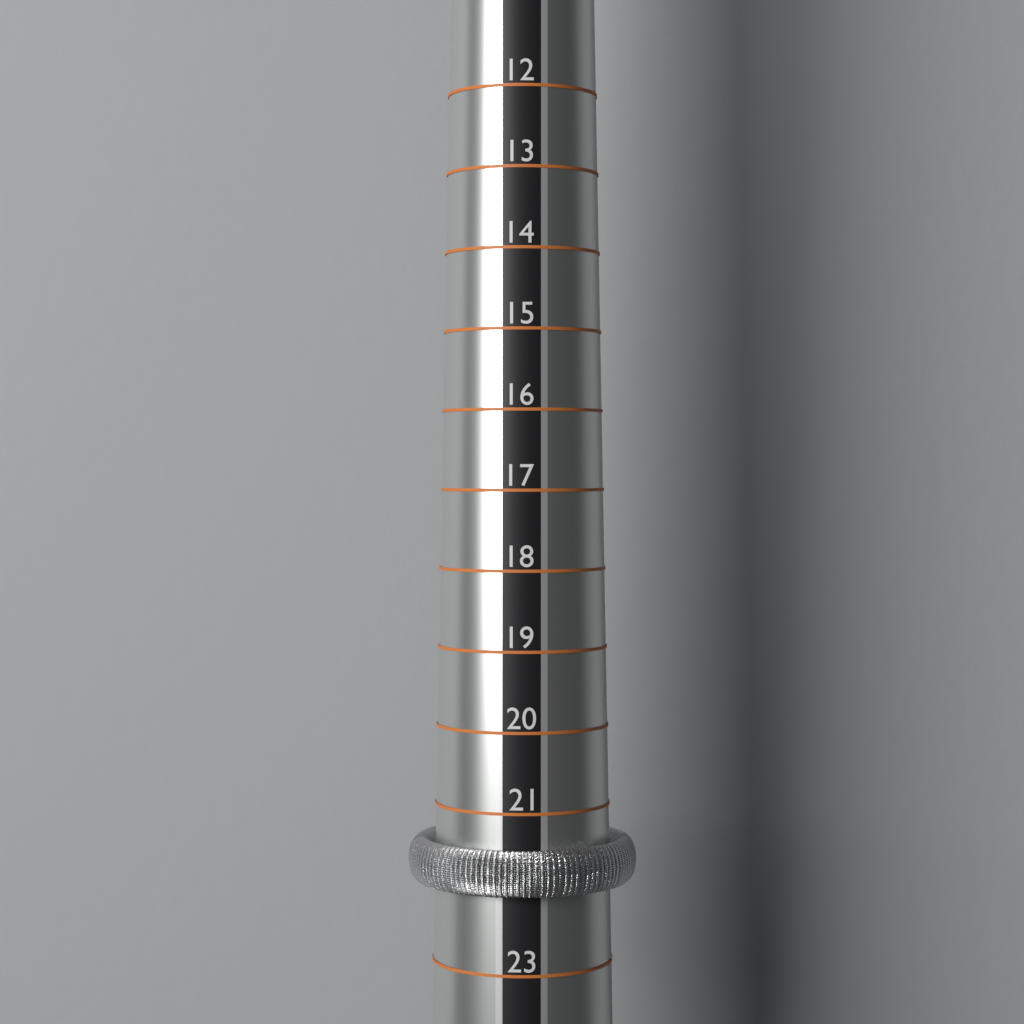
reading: 22 (no unit)
